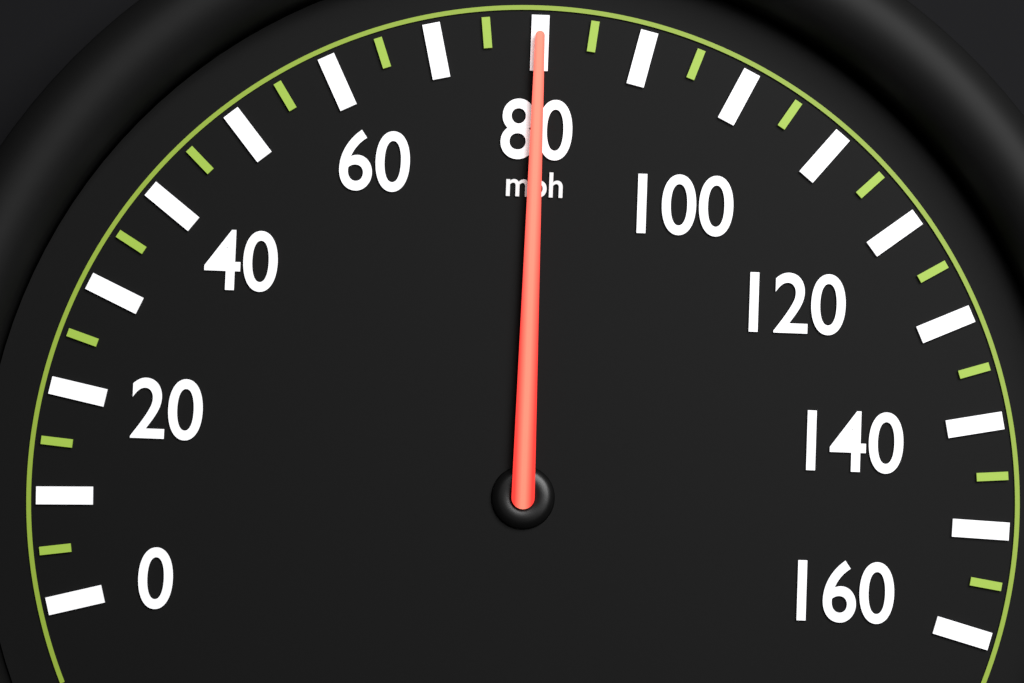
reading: 80 mph
